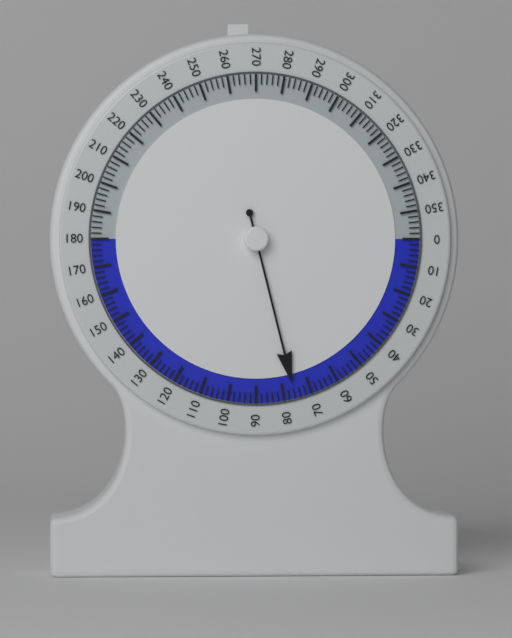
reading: 76 (no unit)
